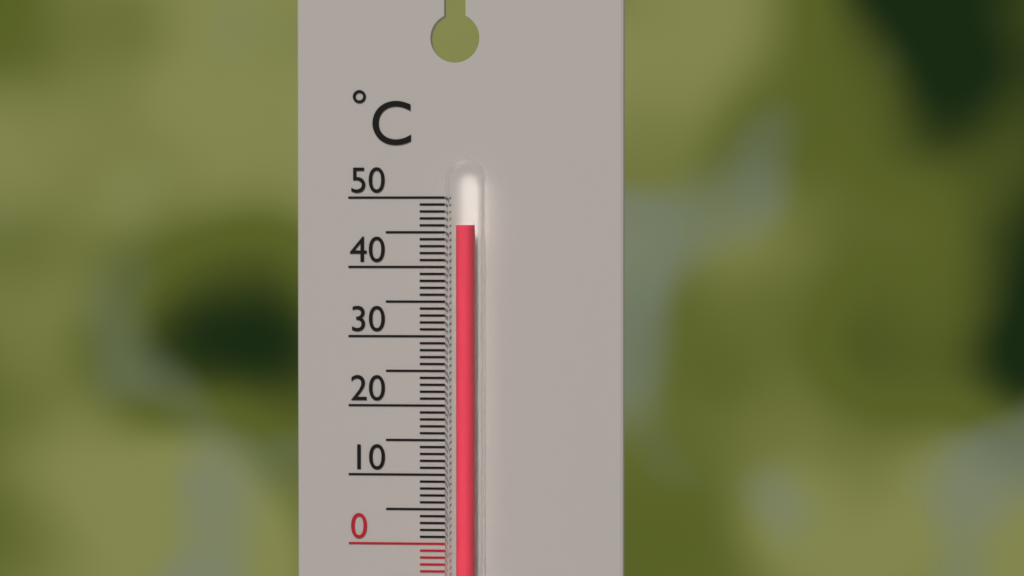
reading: 46 °C
